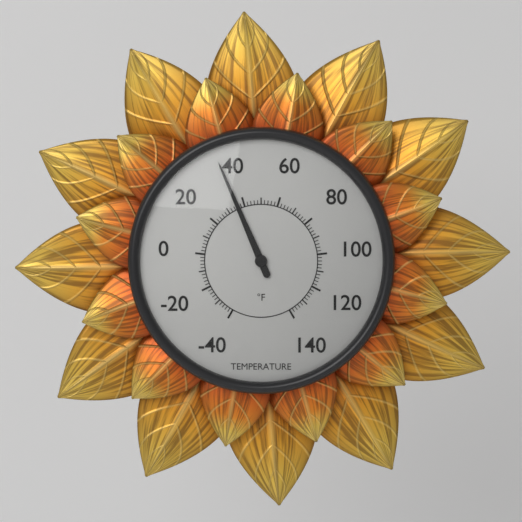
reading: 36 °F
